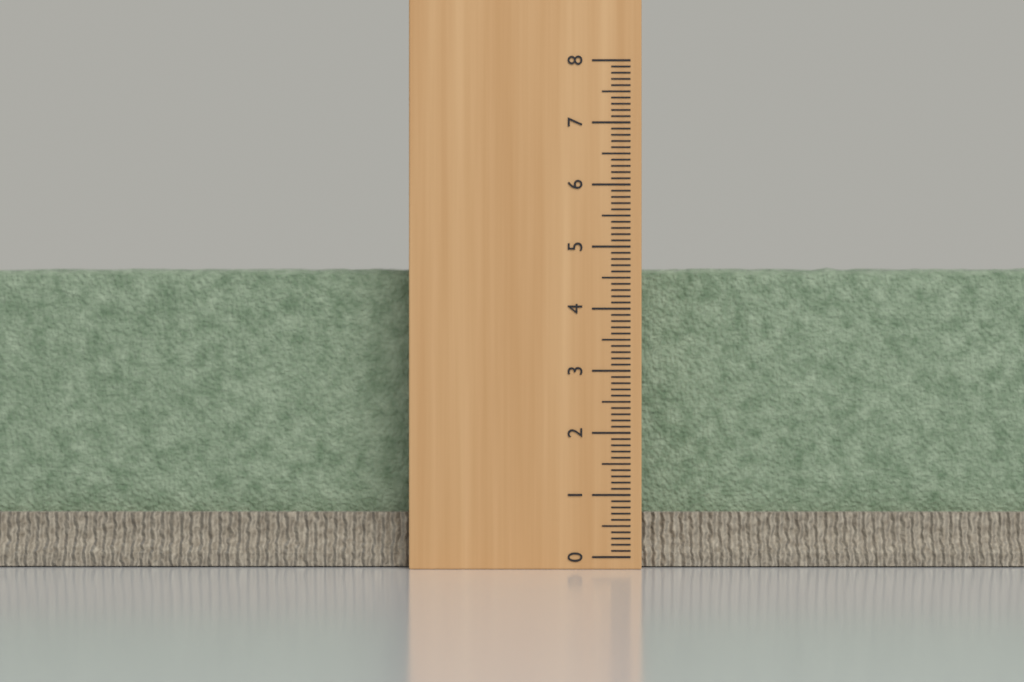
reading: 4.7 (no unit)
